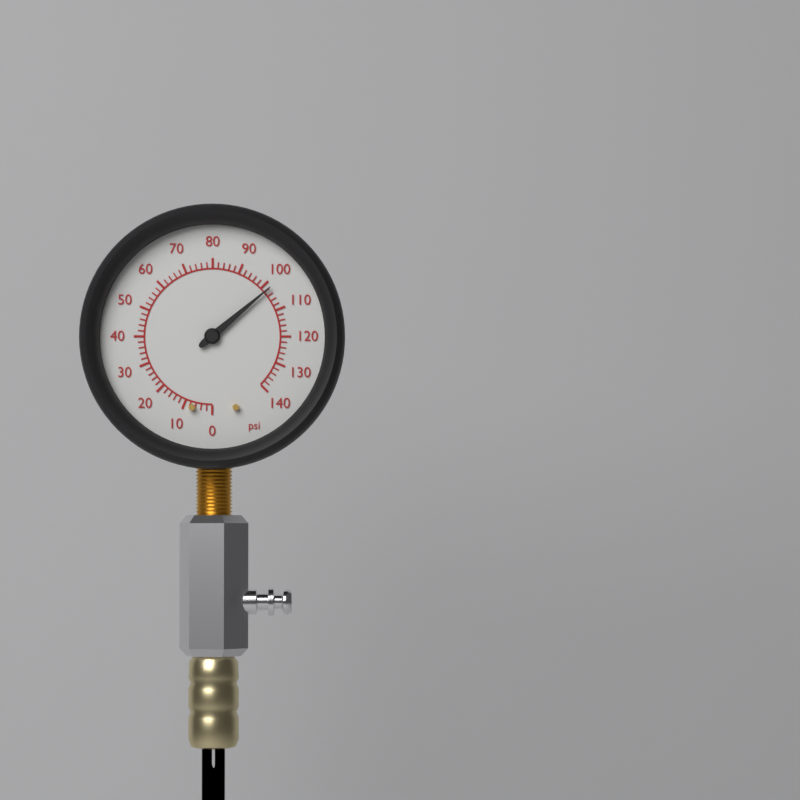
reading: 102 psi
